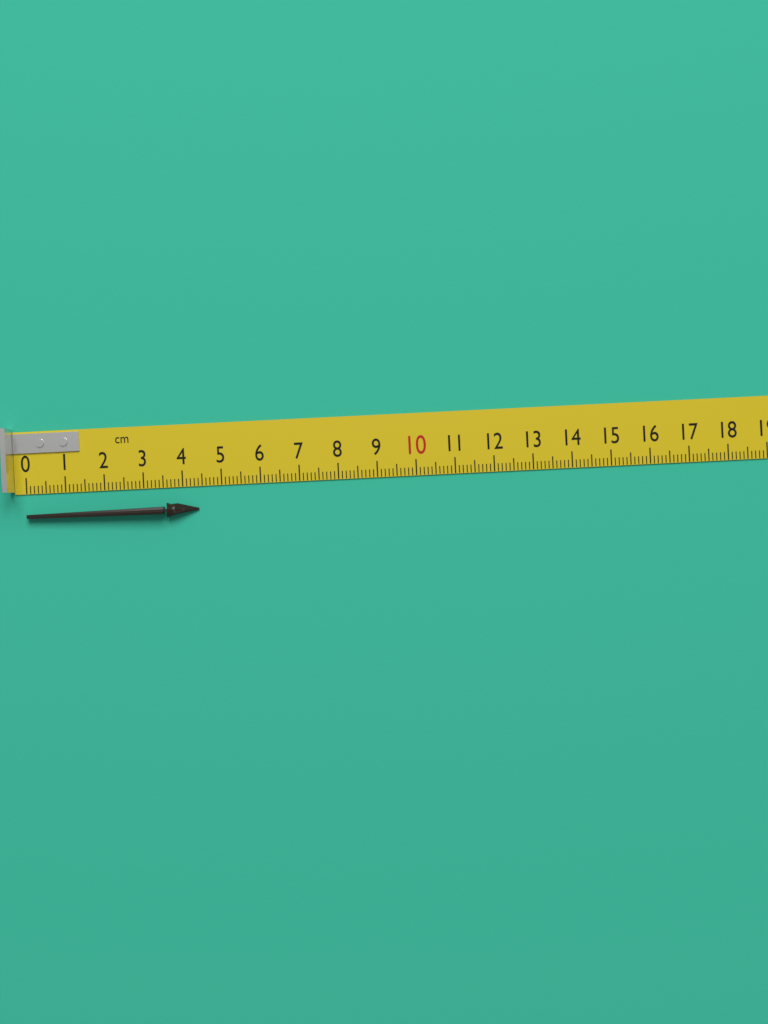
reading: 4.4 cm
